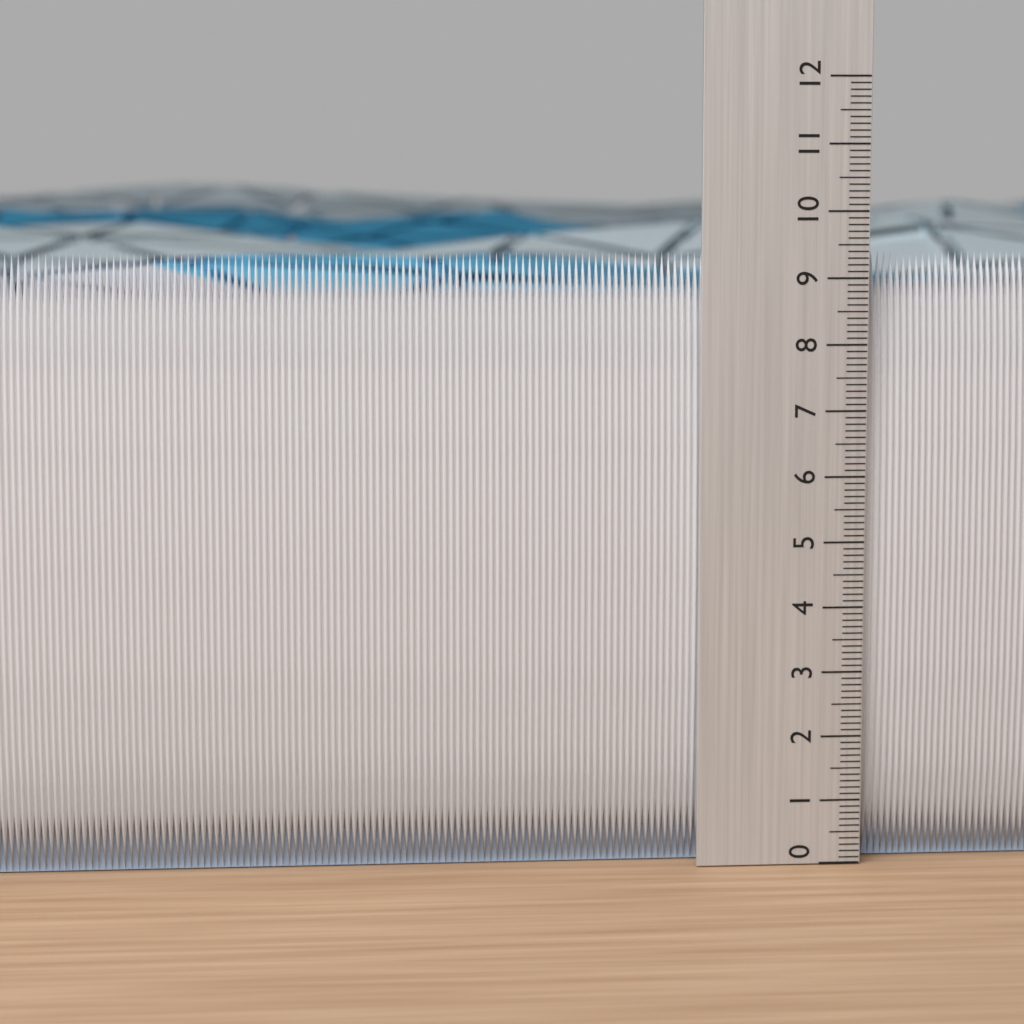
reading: 9.4 (no unit)
